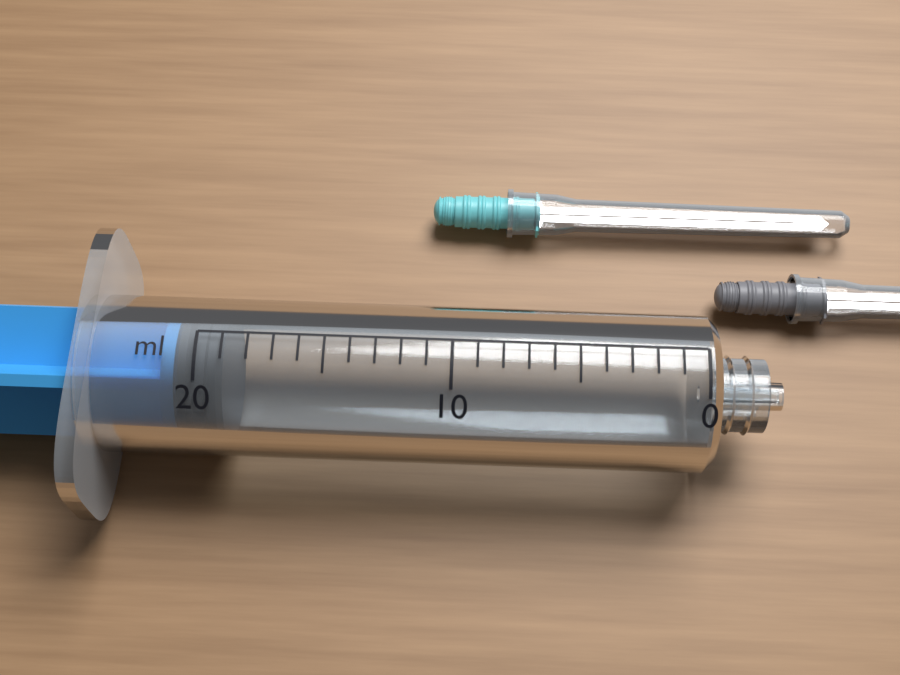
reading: 19 ml
